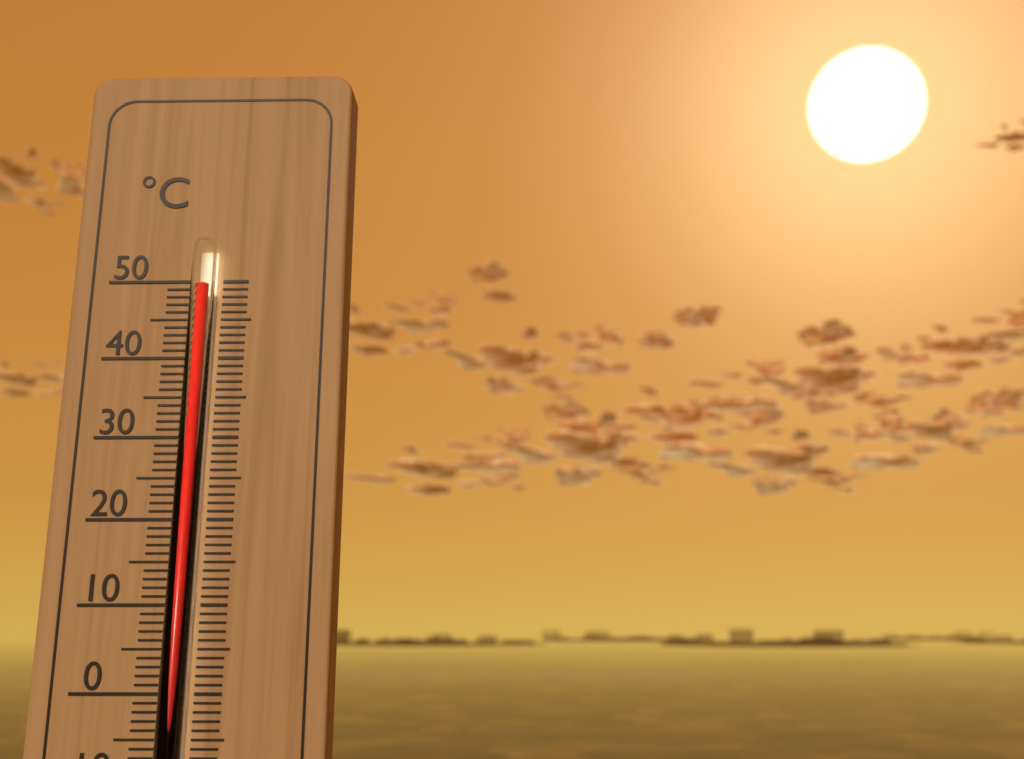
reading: 49 °C
